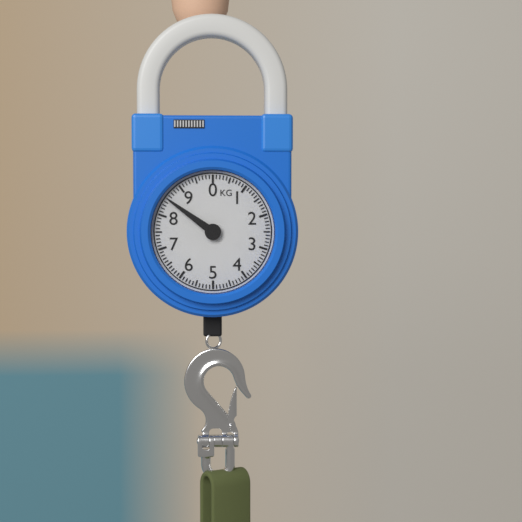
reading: 8.5 kg
